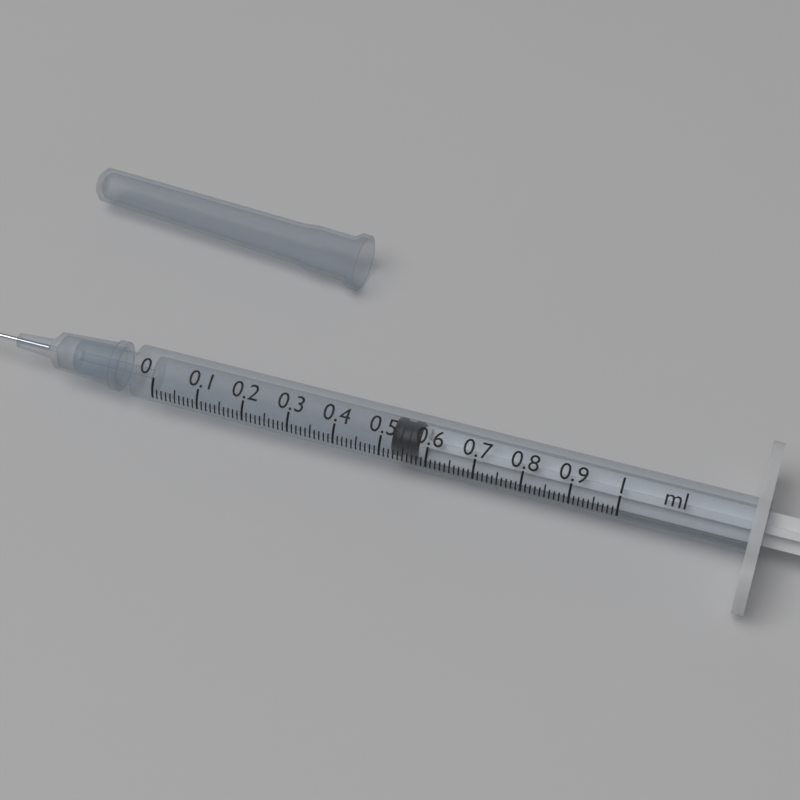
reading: 0.52 ml
